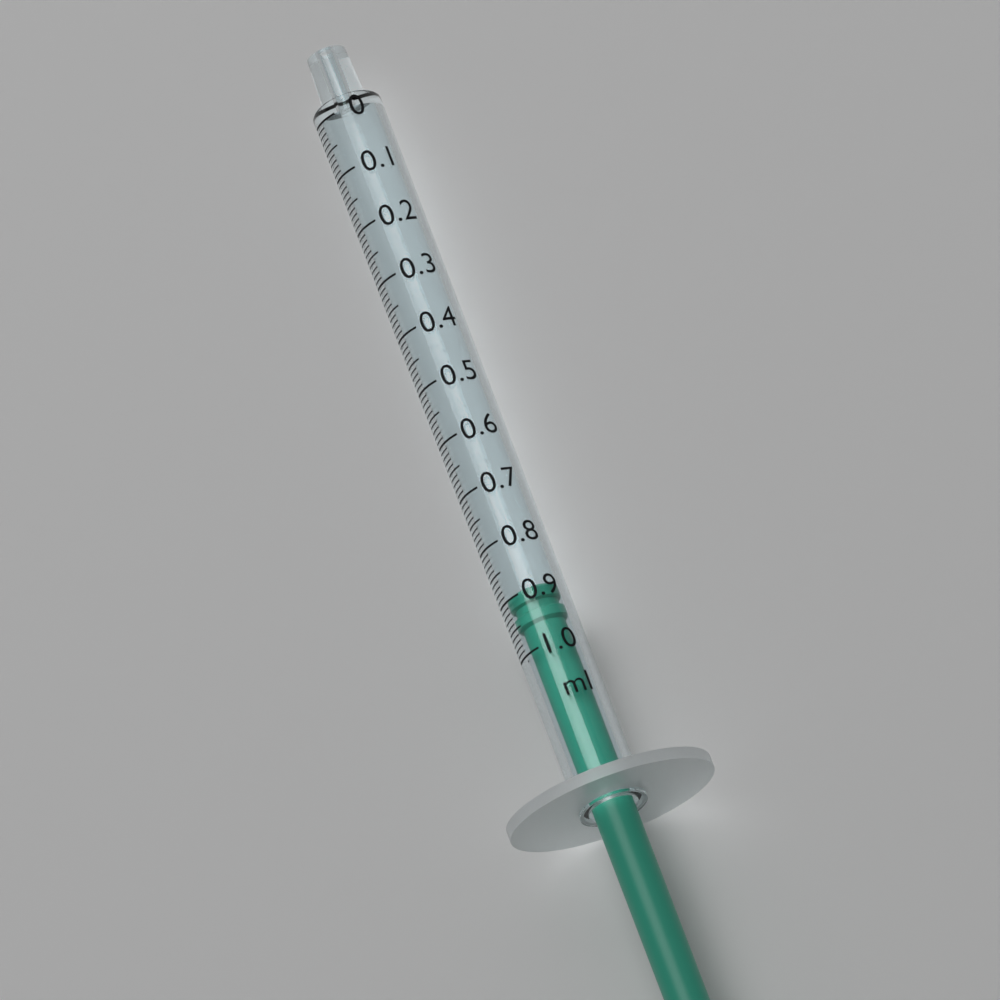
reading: 0.89 ml
